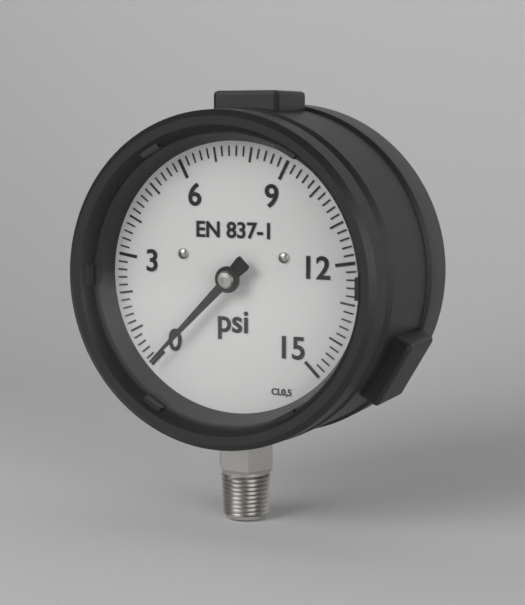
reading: 0.0 psi
